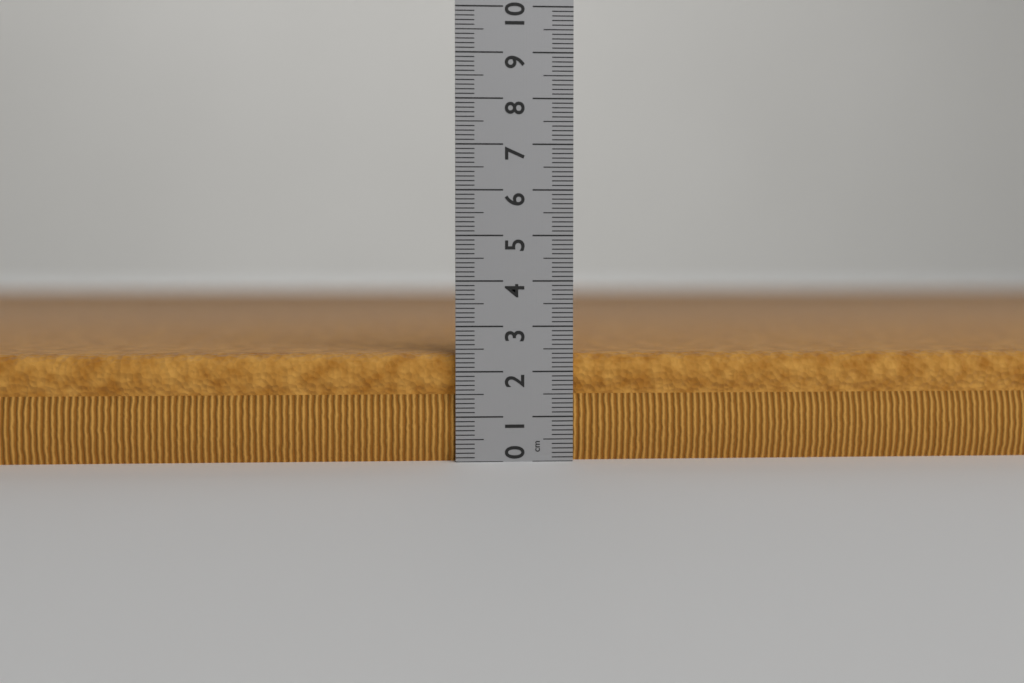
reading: 2.4 cm
